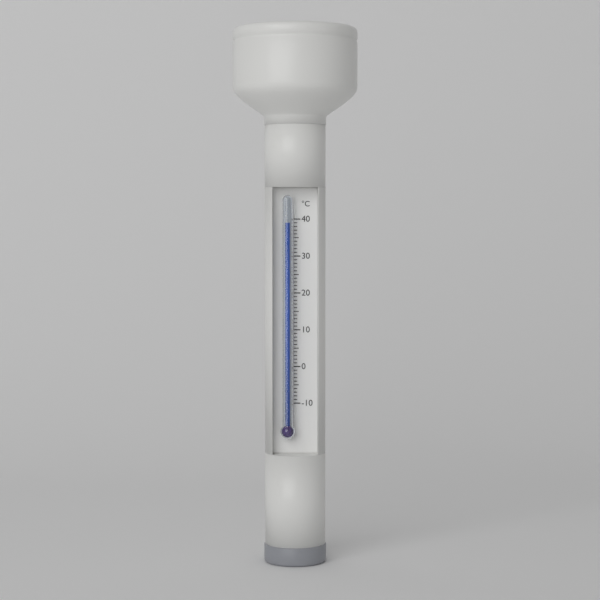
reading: 39 °C
